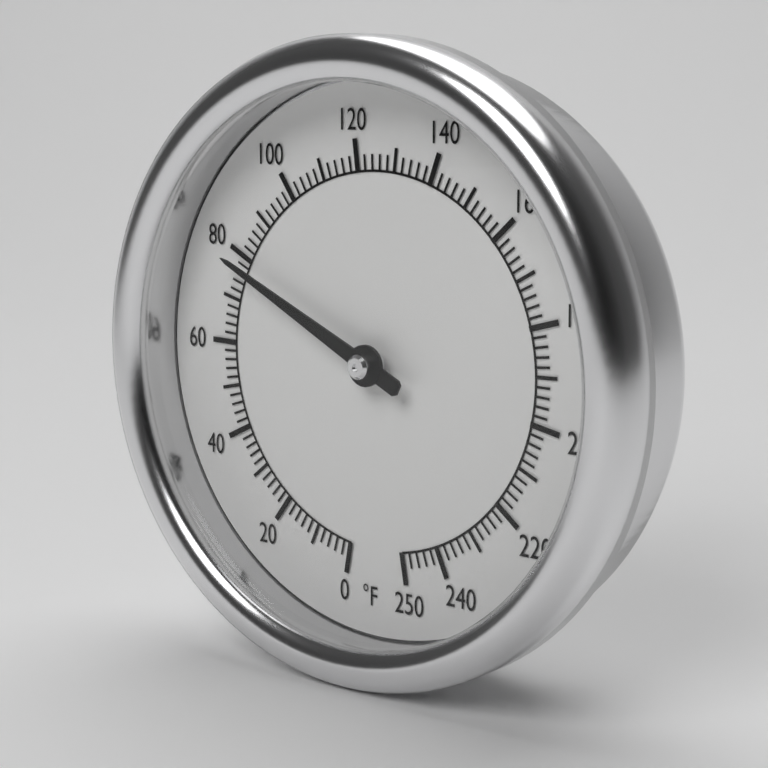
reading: 78 °F
